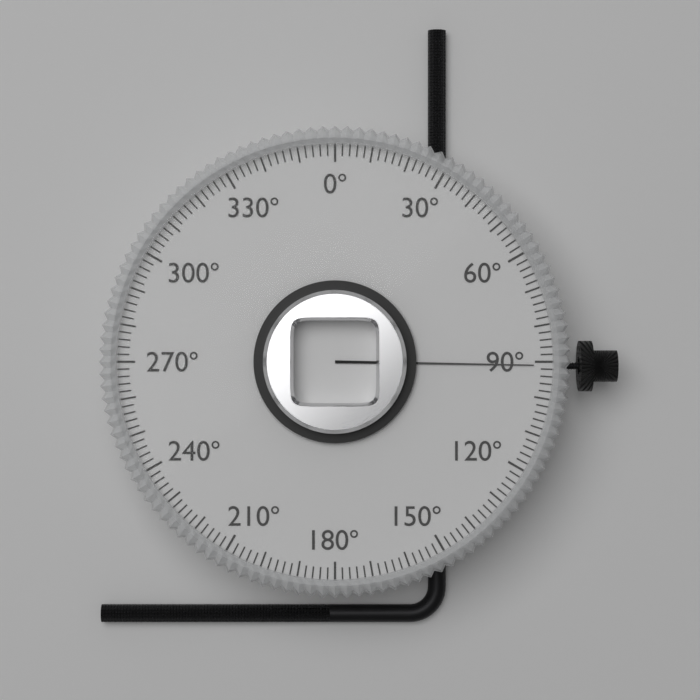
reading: 91 °
